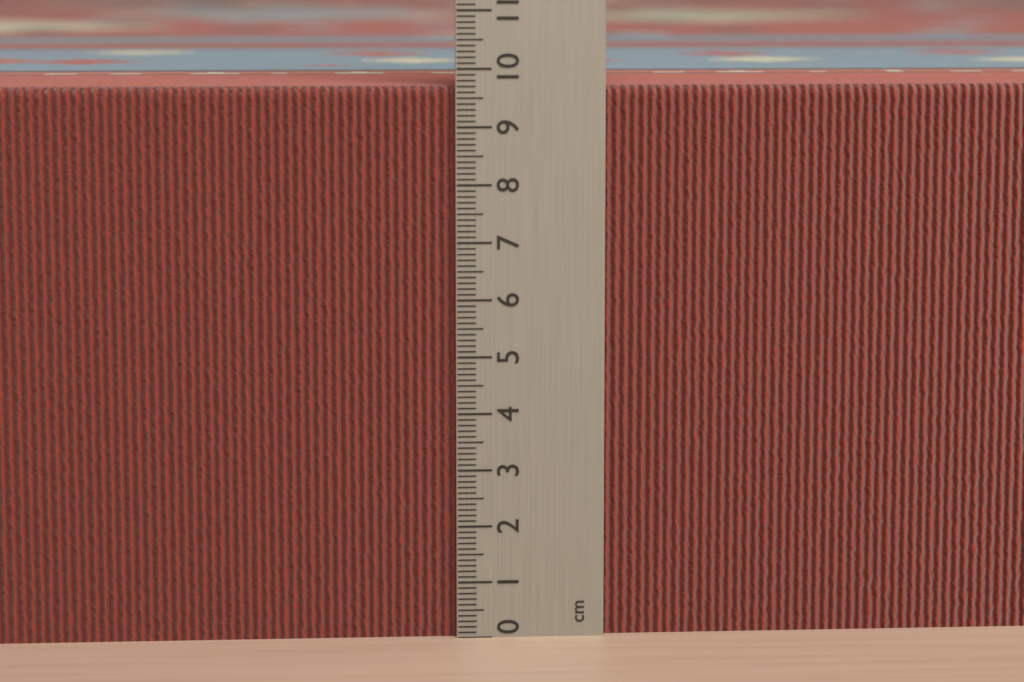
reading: 9.7 cm
